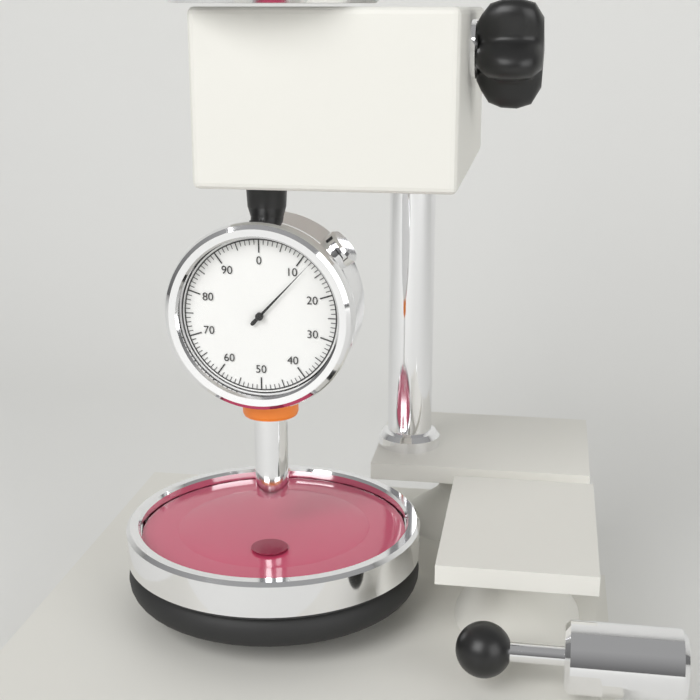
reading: 12 (no unit)
